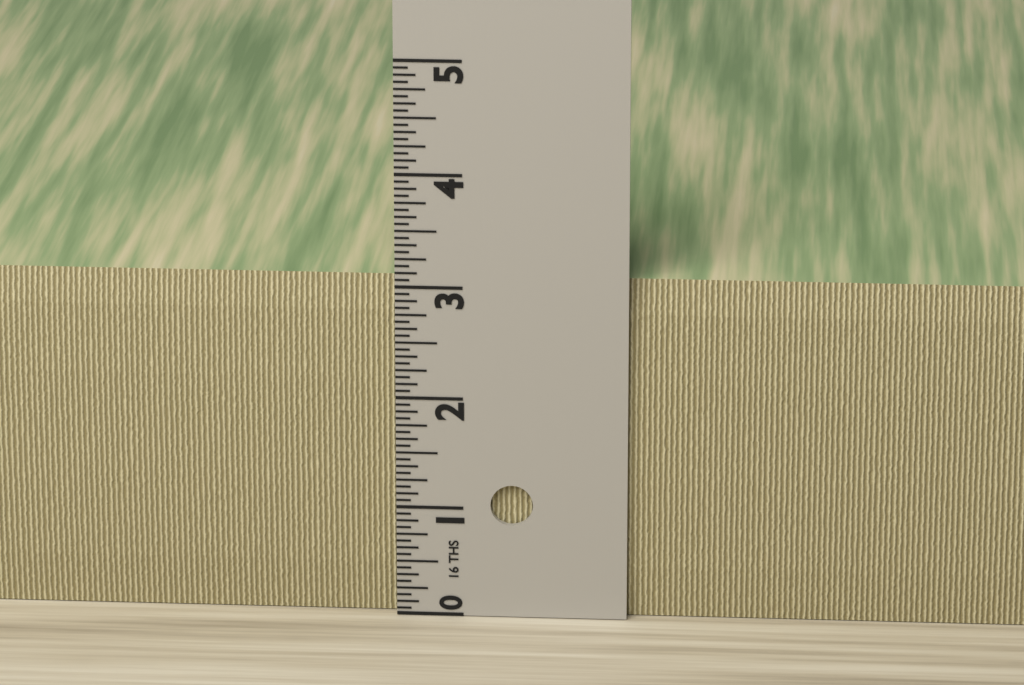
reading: 3.0625 in
